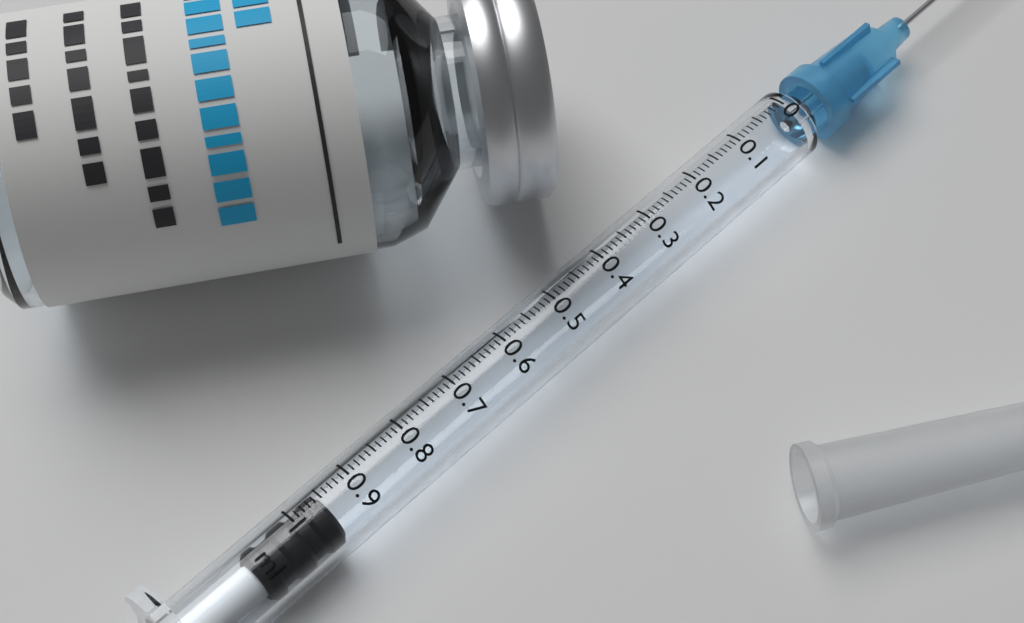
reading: 0.95 ml
